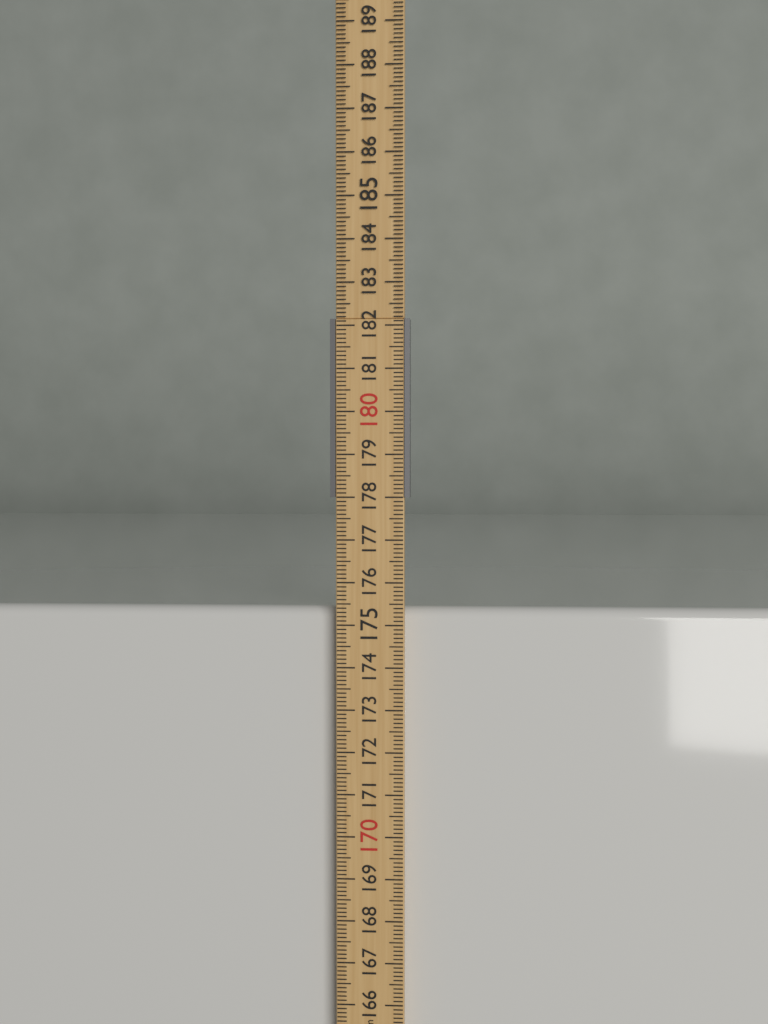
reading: 175.4 cm
